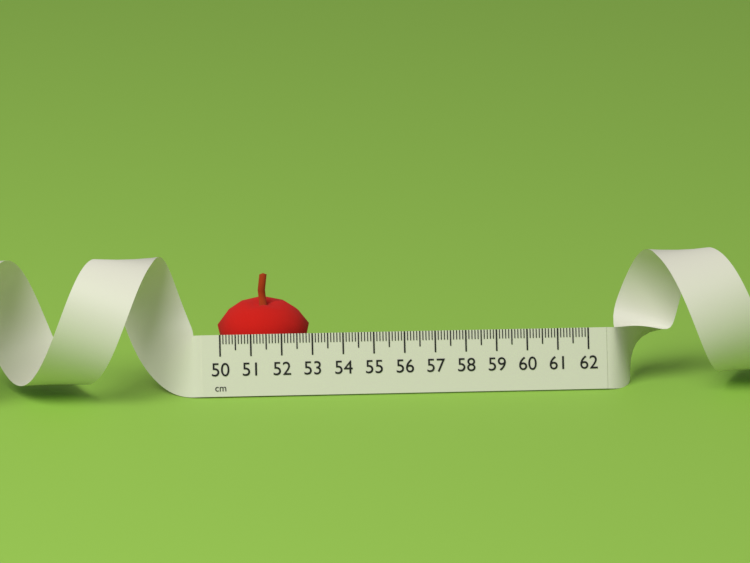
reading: 53.0 cm
